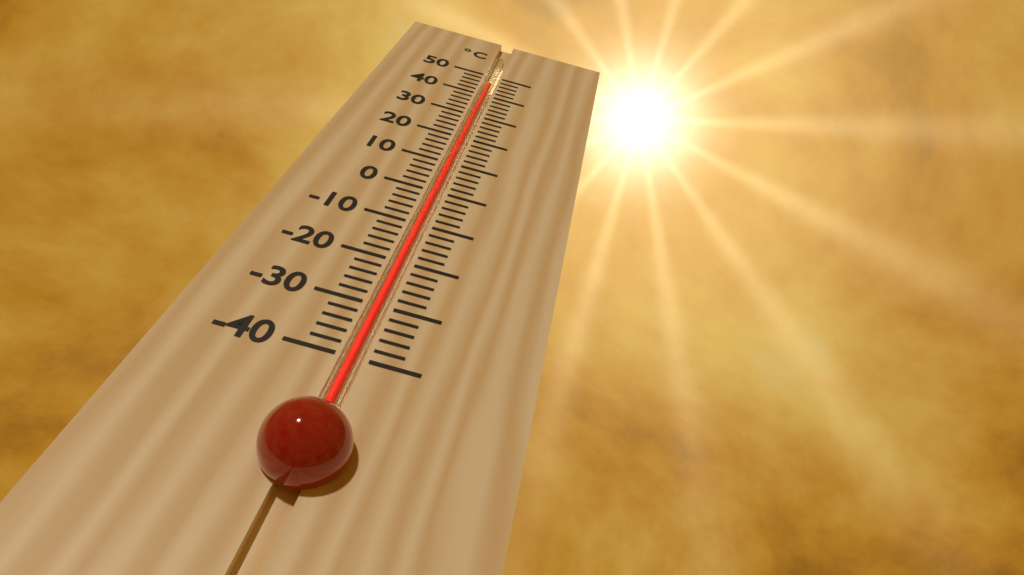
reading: 45 °C
